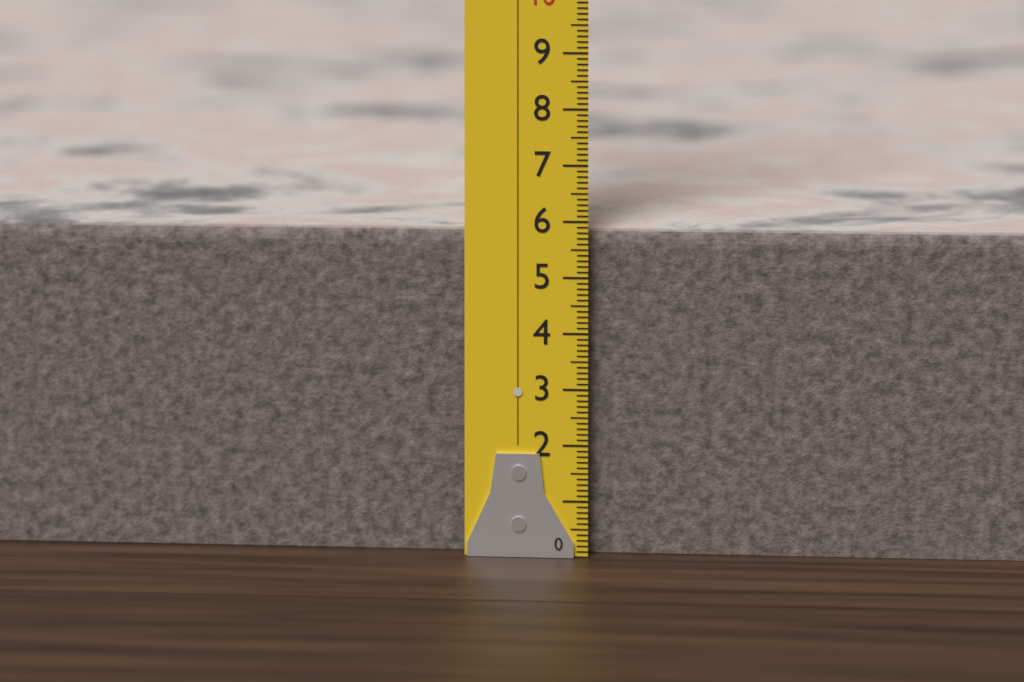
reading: 5.8 (no unit)
